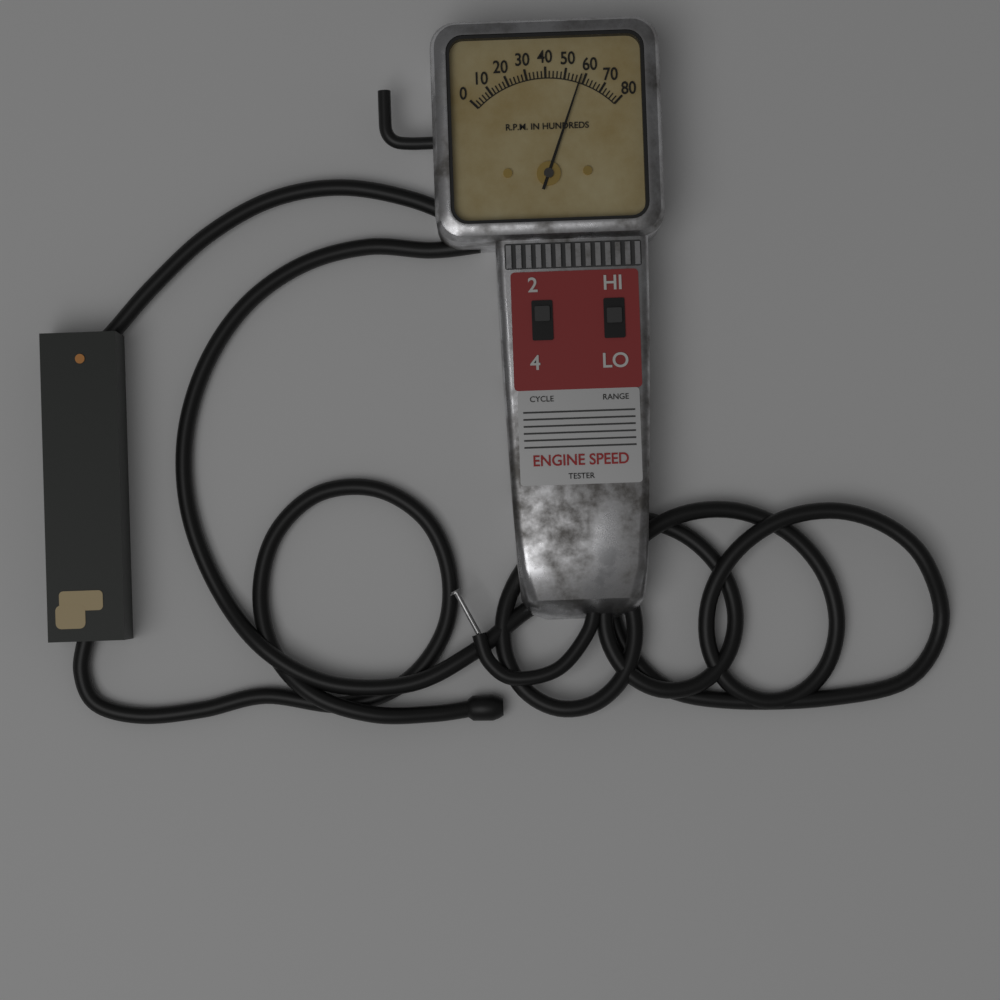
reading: 5800 RPM
